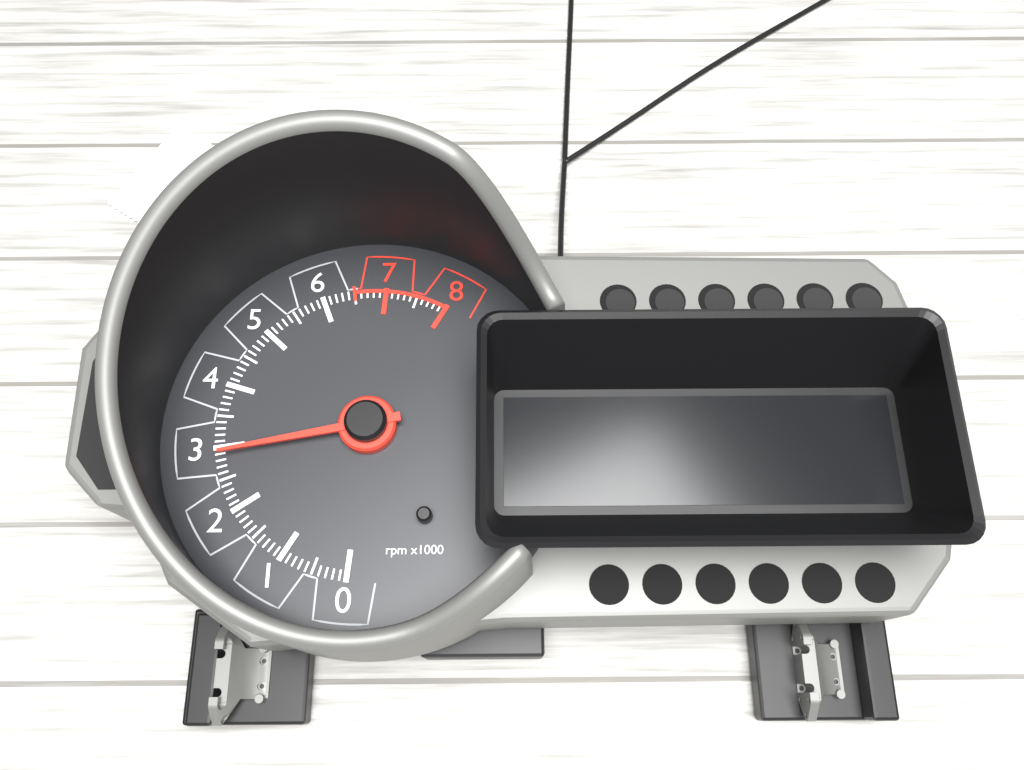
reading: 2900 rpm
